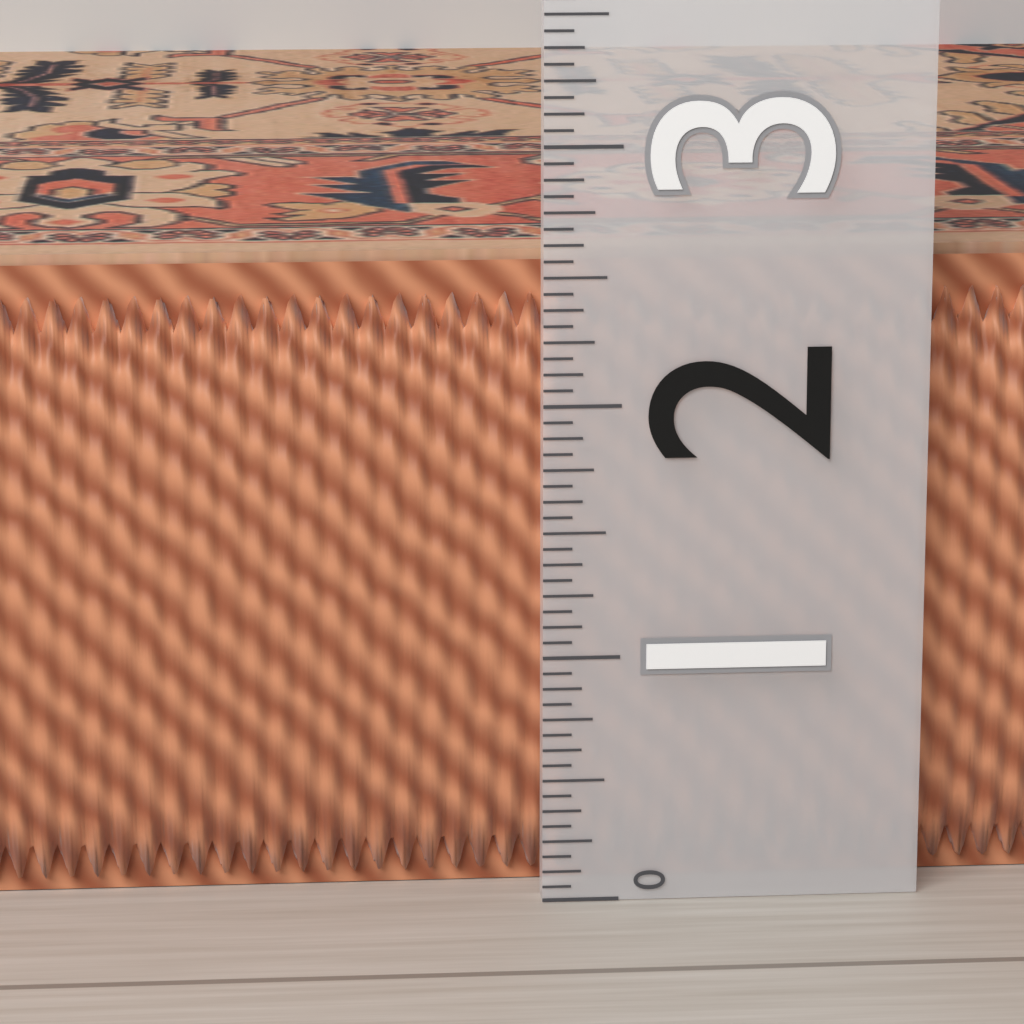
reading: 2.5625 (no unit)
